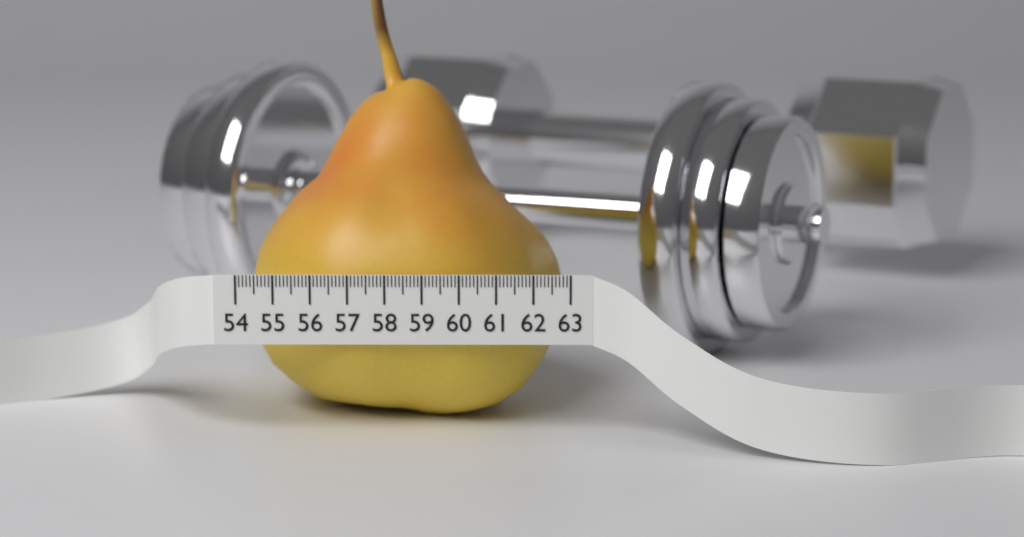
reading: 62.9 (no unit)
